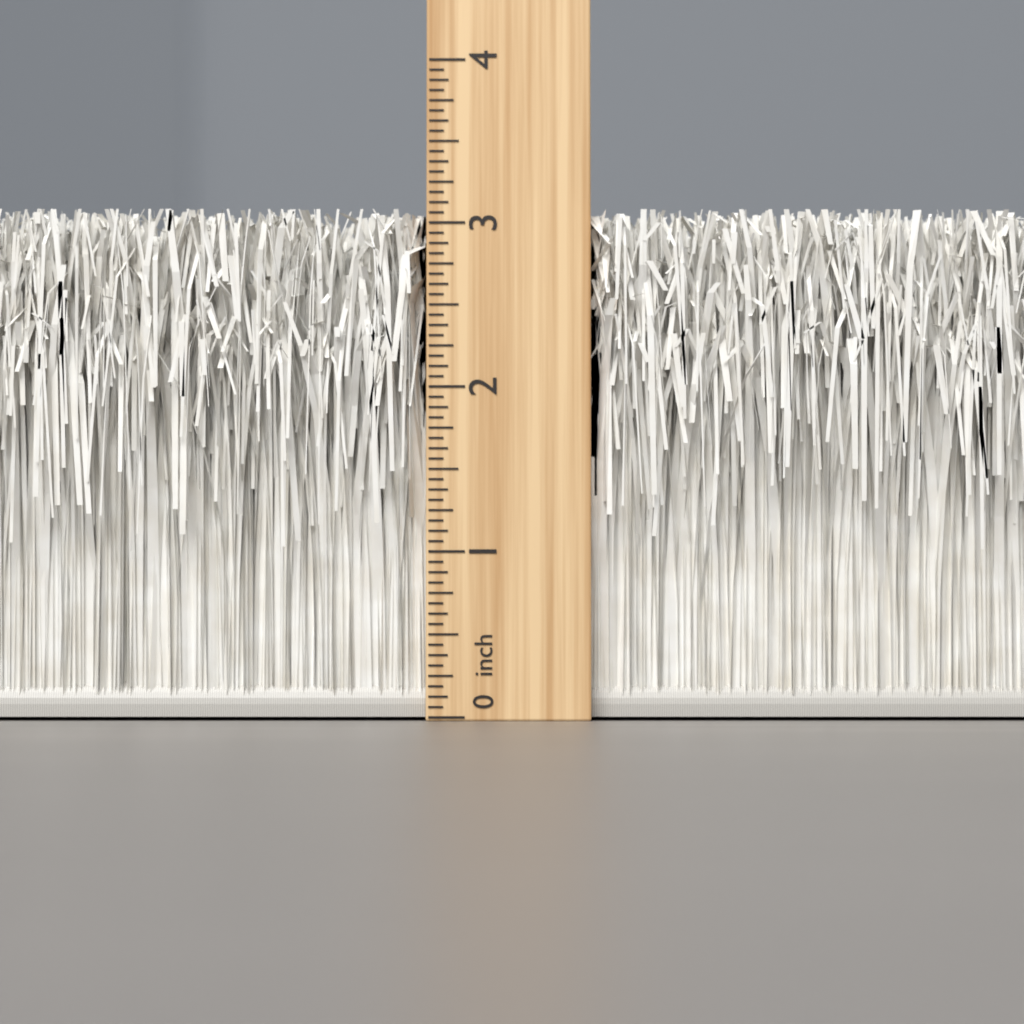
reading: 3.0625 inch
